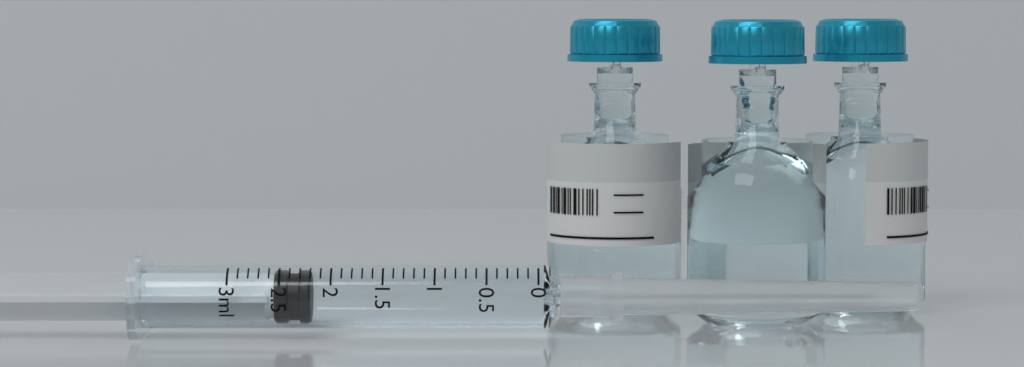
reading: 2.2 ml
